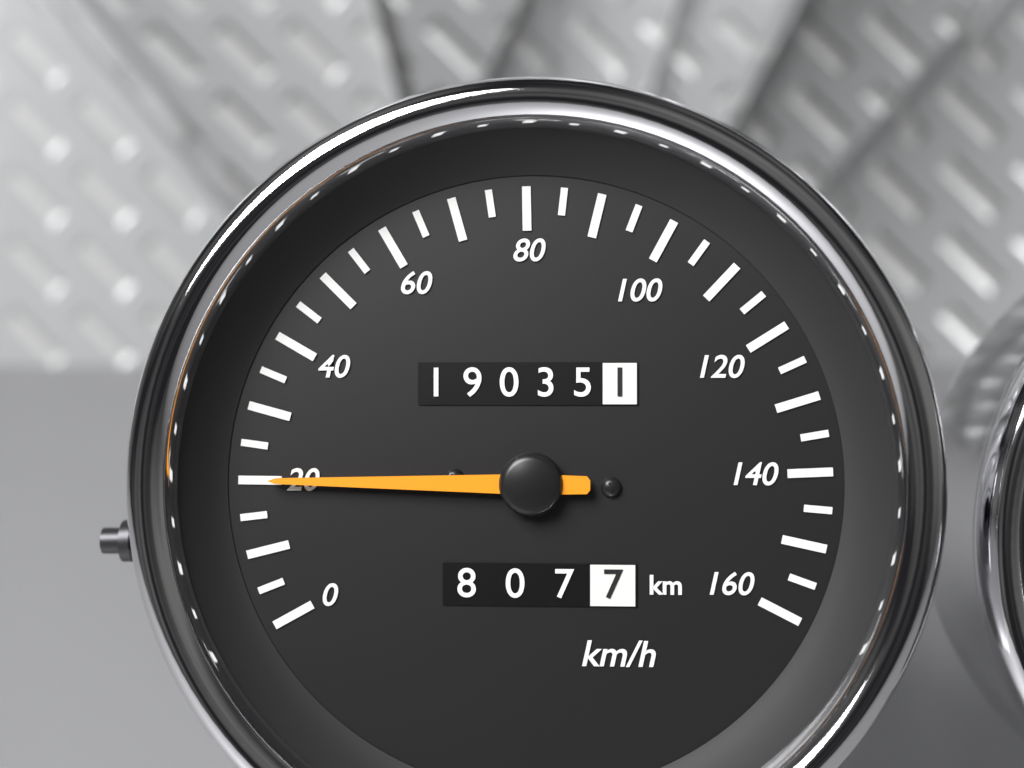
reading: 20 km/h
